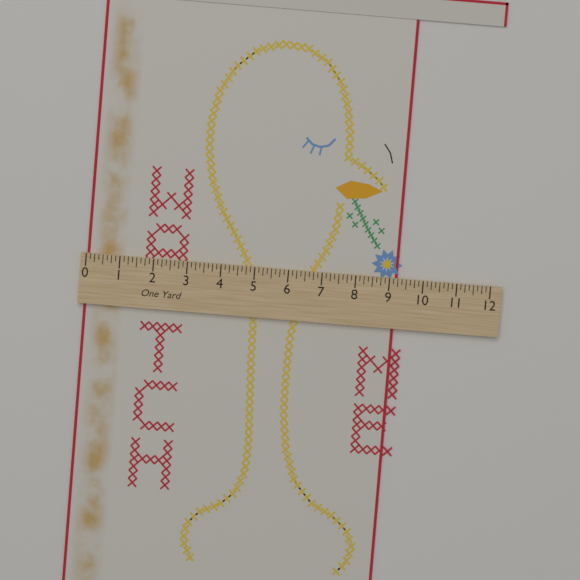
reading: 9.250 in
